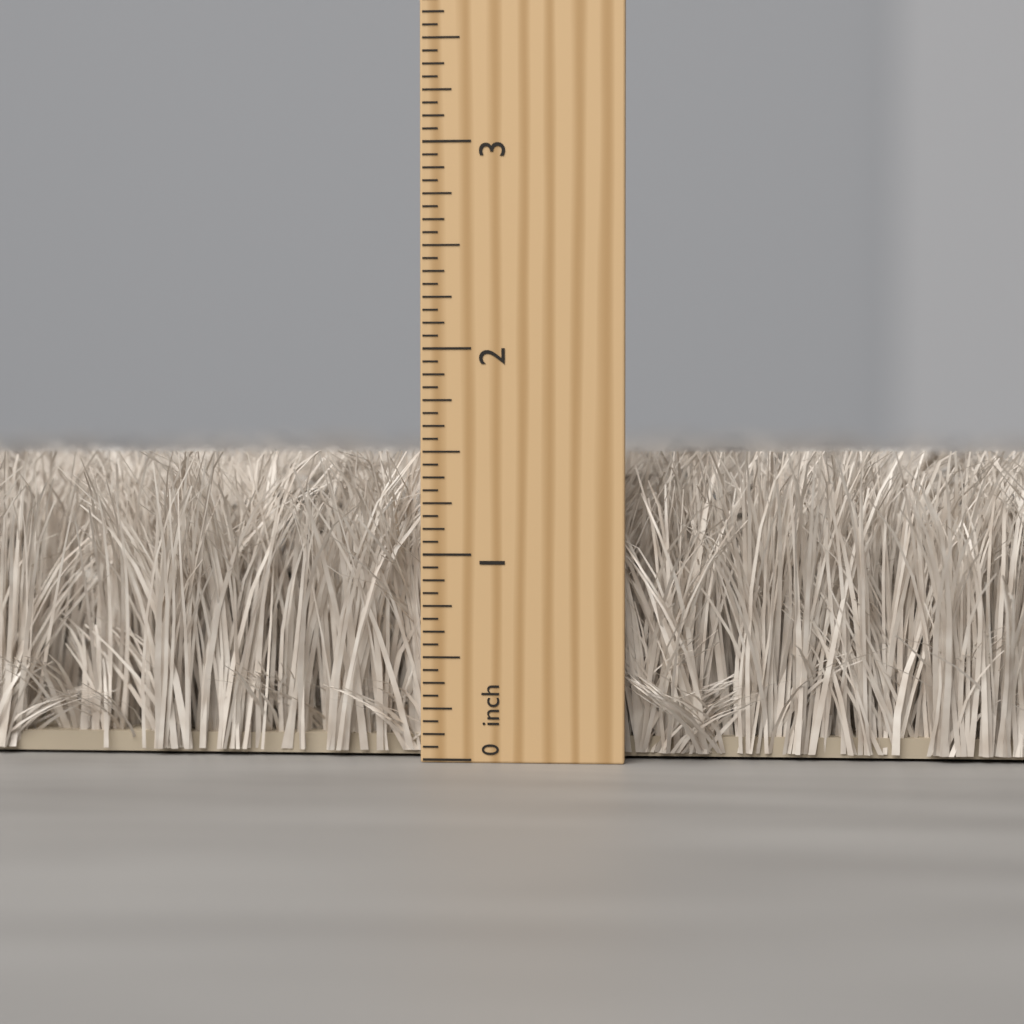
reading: 1.5000 inch
